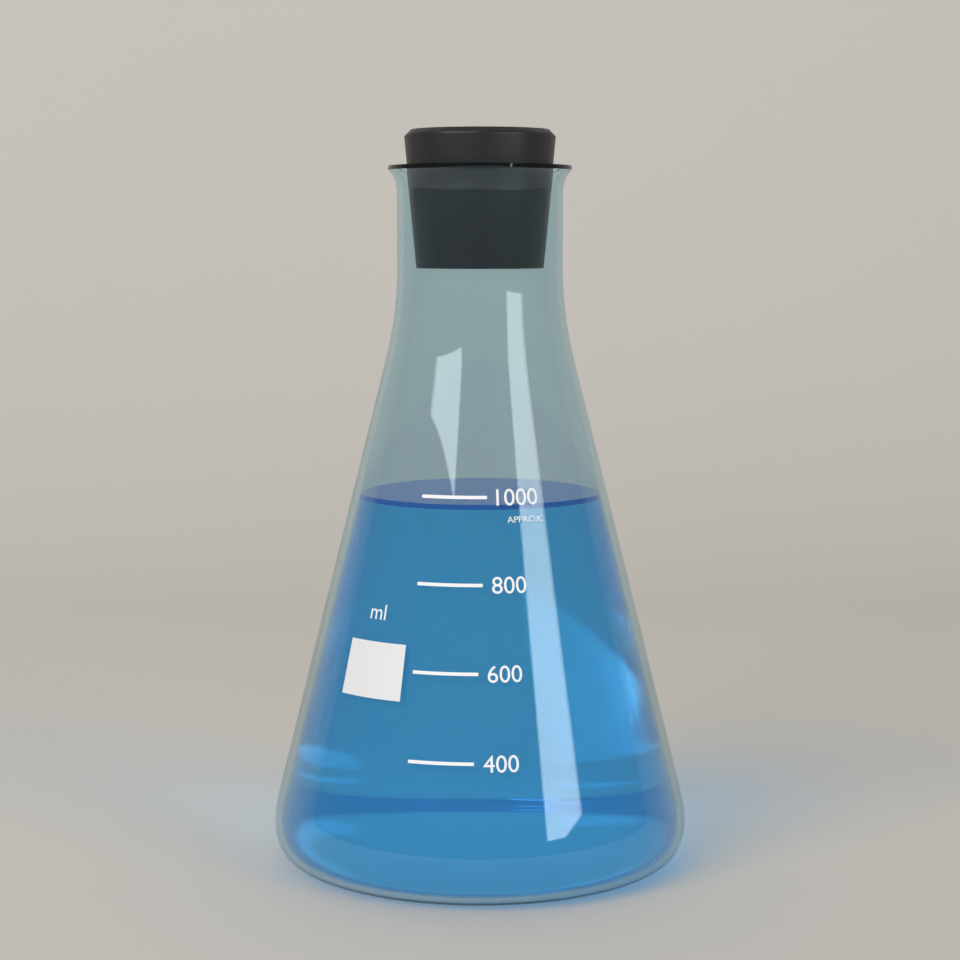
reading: 980 ml
